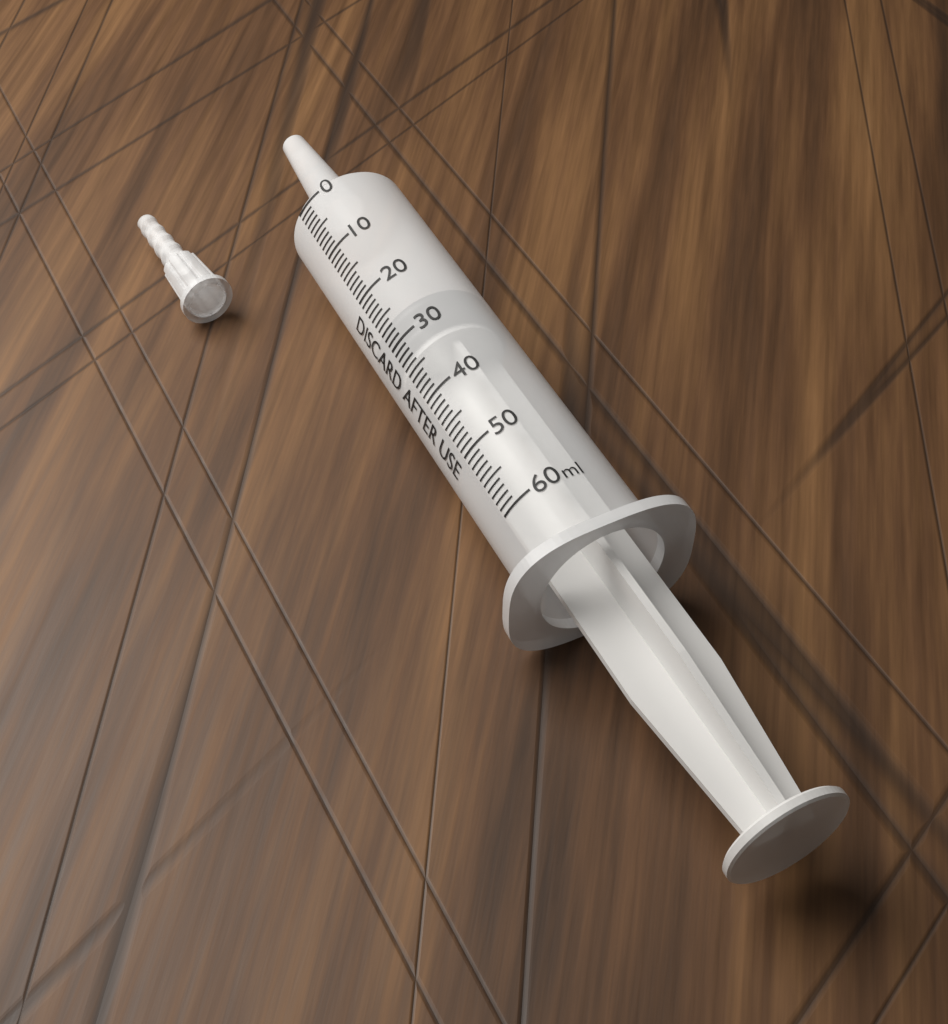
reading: 26 ml
